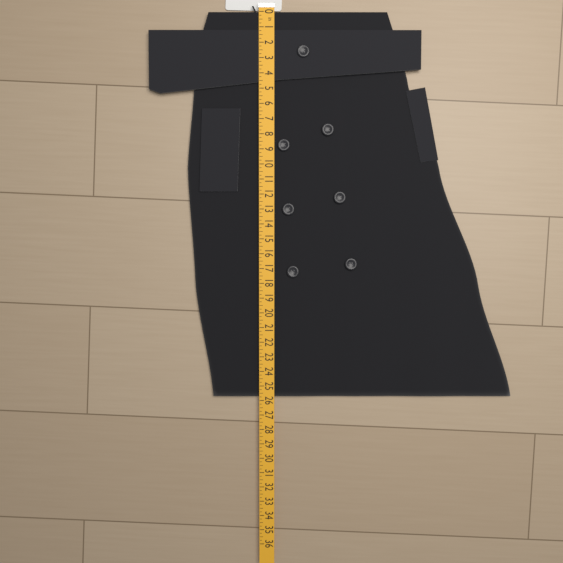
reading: 25.75 in
